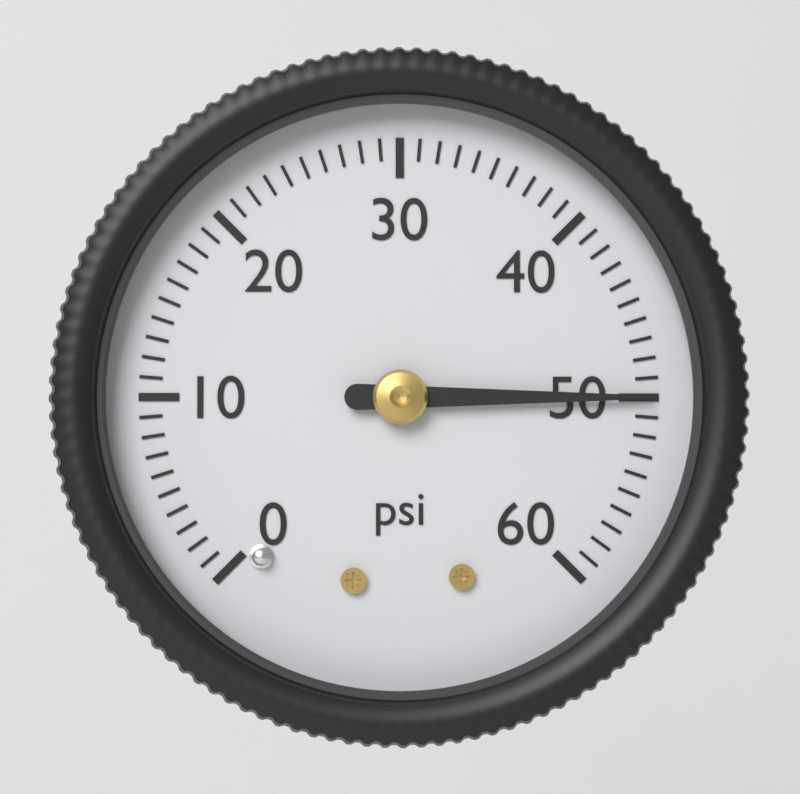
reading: 50 psi
